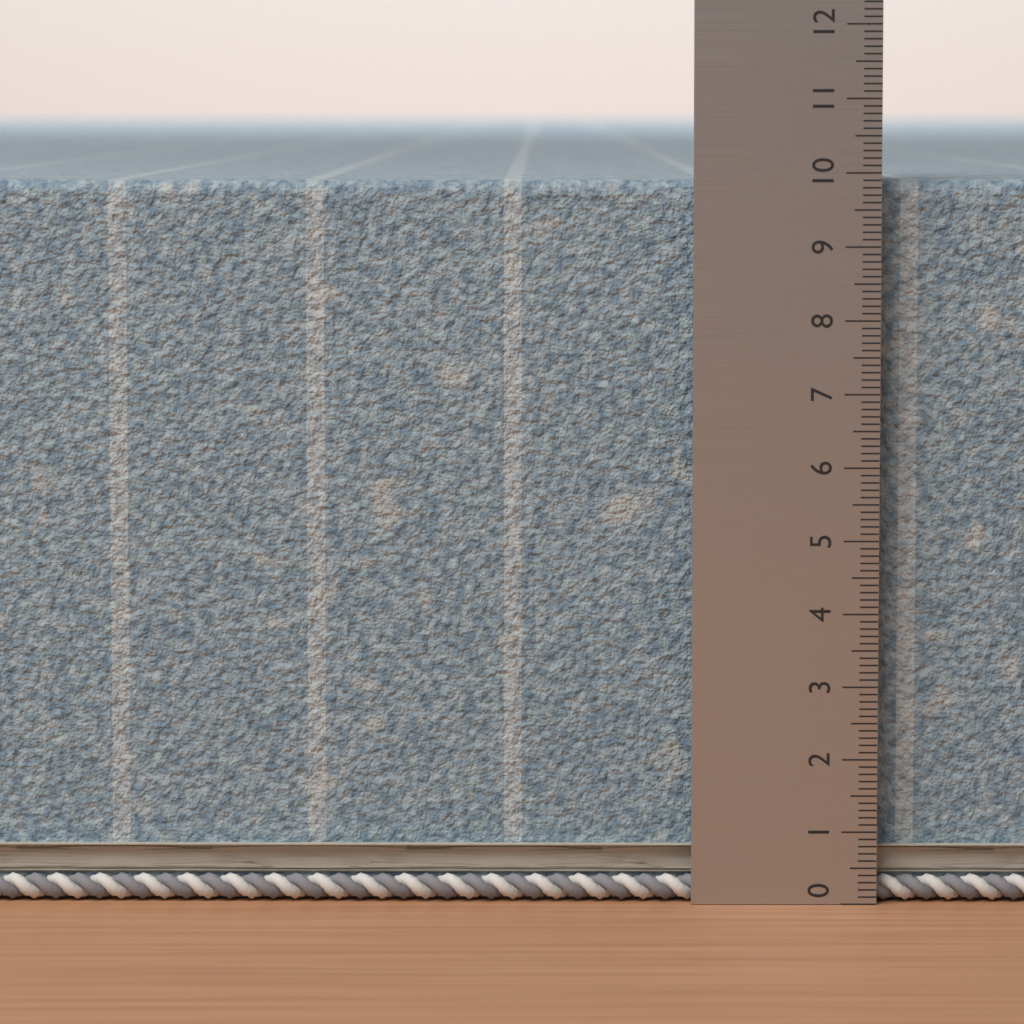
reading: 9.9 (no unit)
